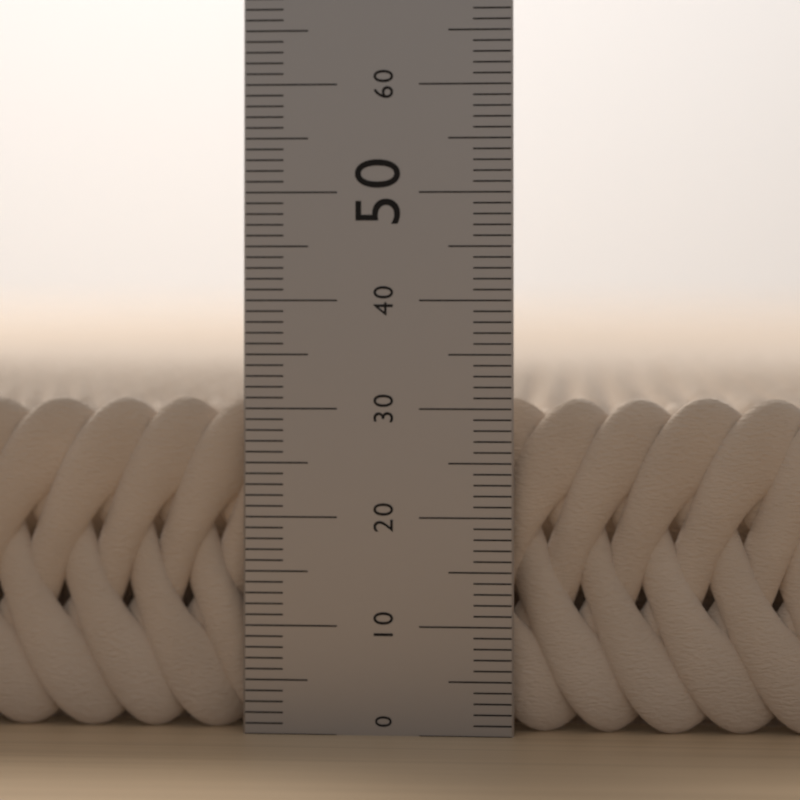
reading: 31 (no unit)
